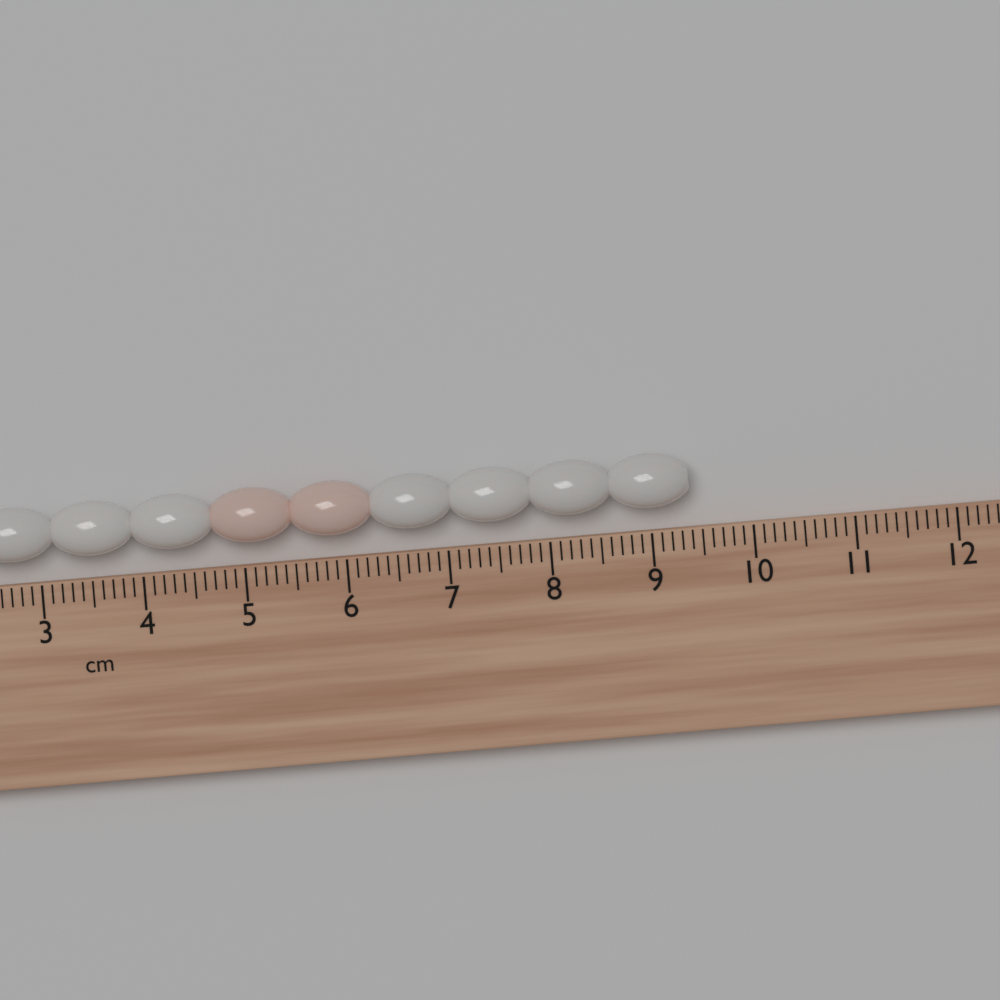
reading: 9.4 cm
